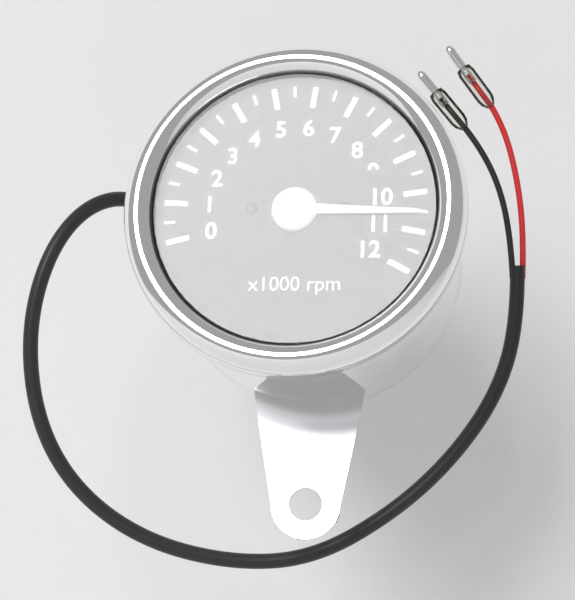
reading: 10.5 x1000 rpm
